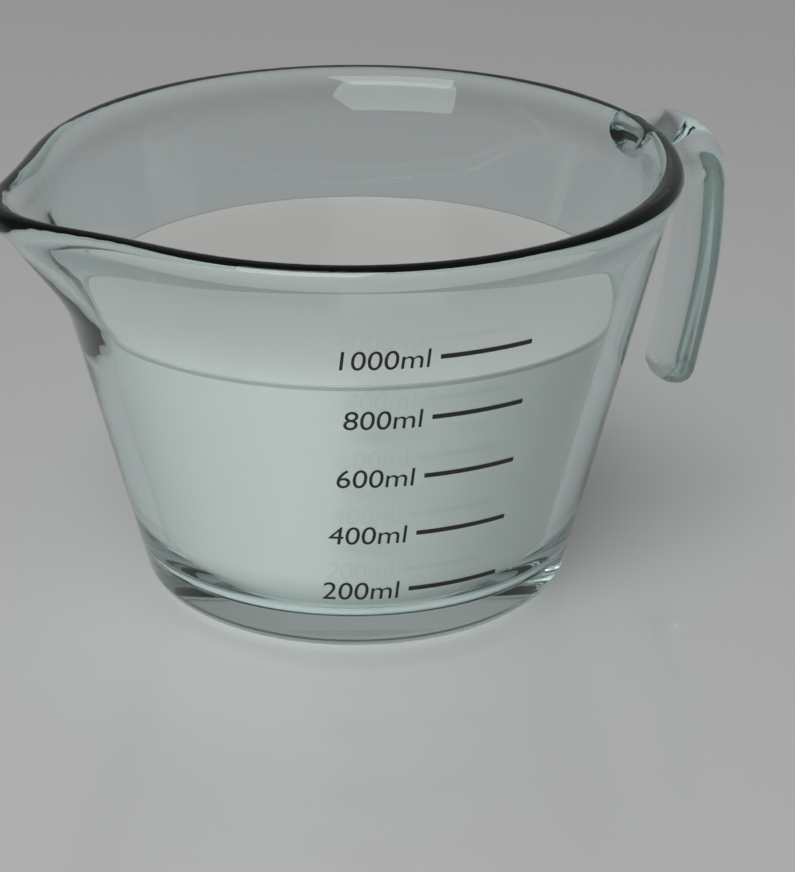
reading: 900 ml
